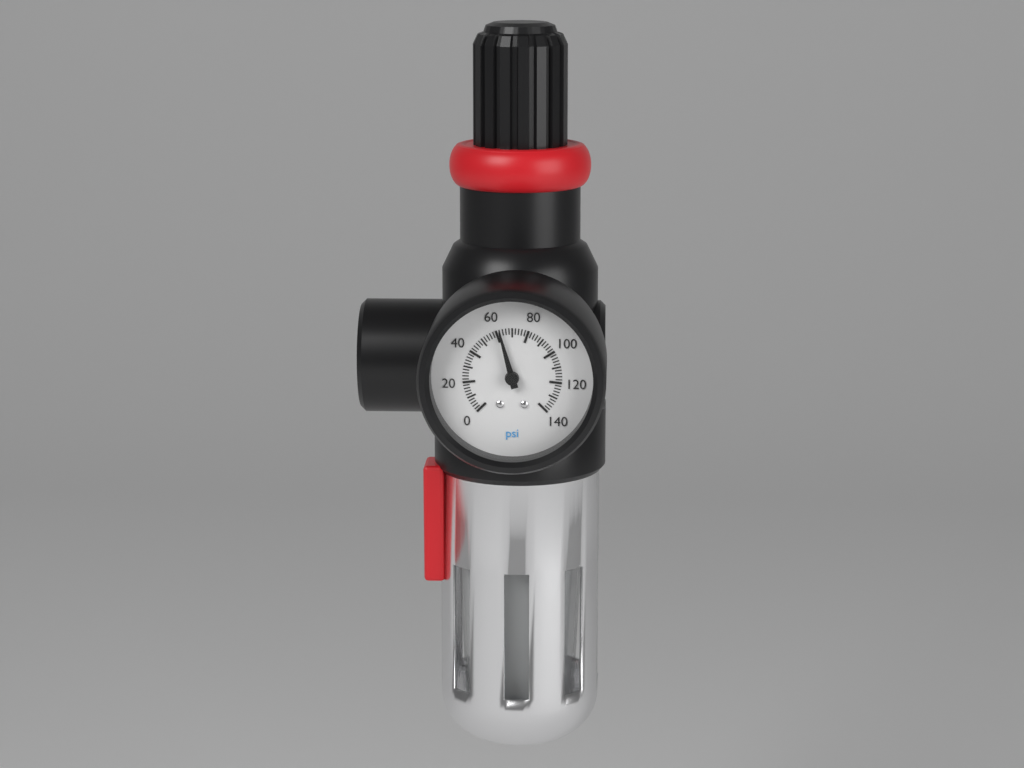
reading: 62 psi
